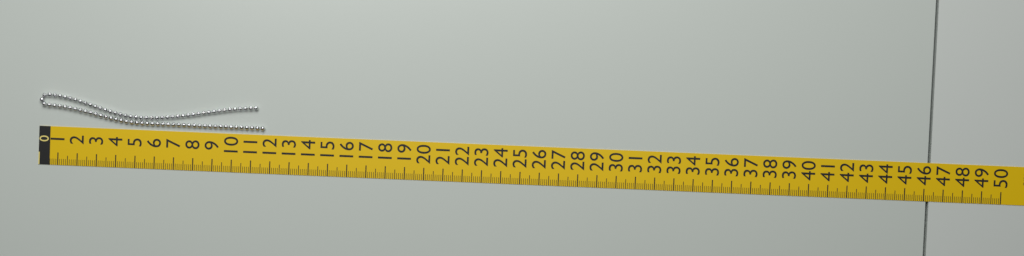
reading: 11.7 cm
